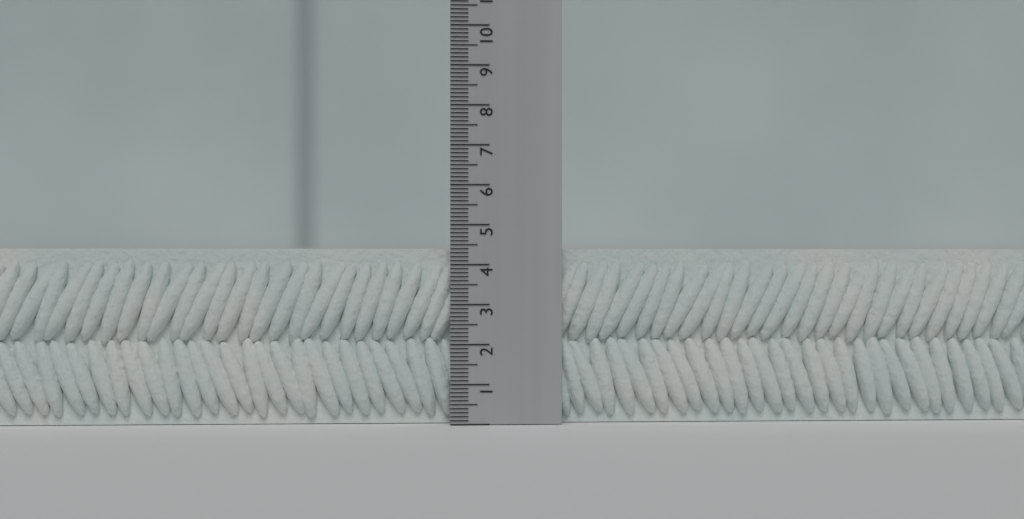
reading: 4.4 (no unit)
